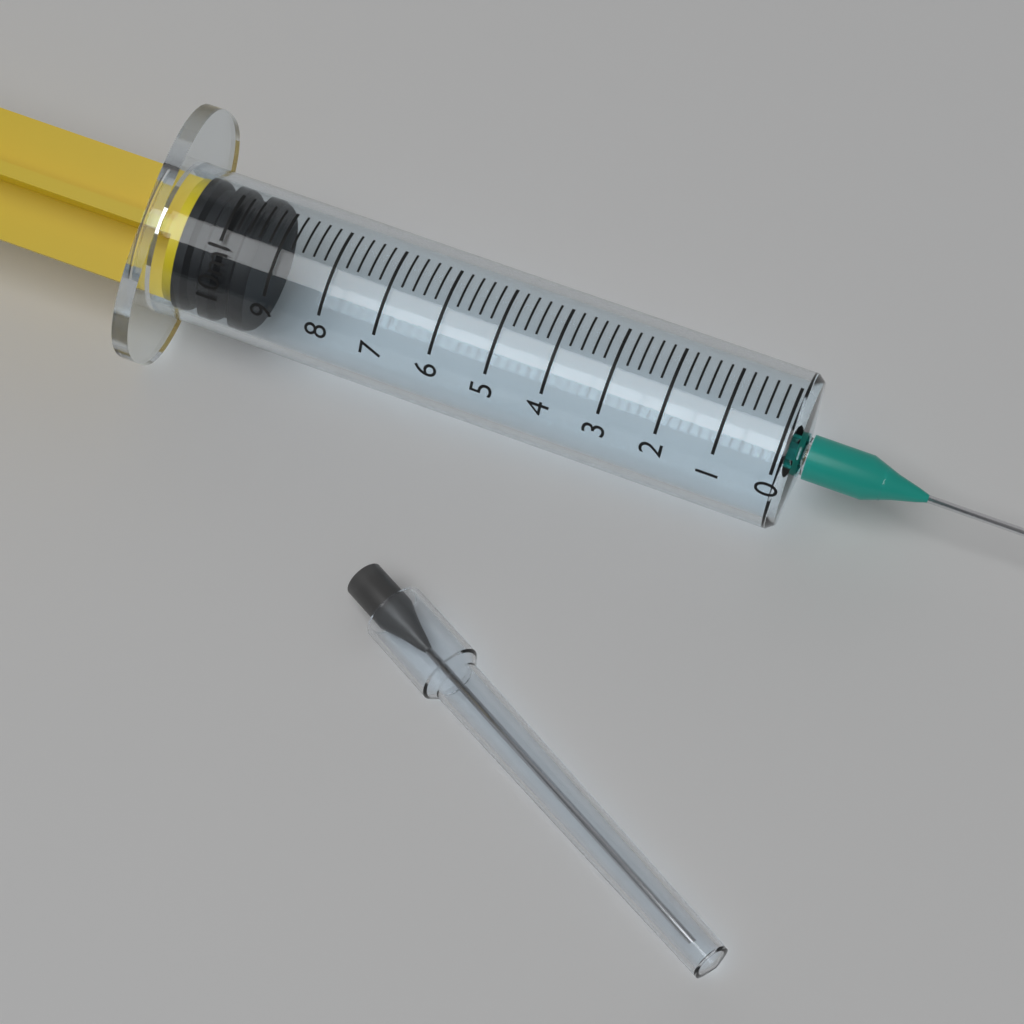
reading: 9.4 ml
